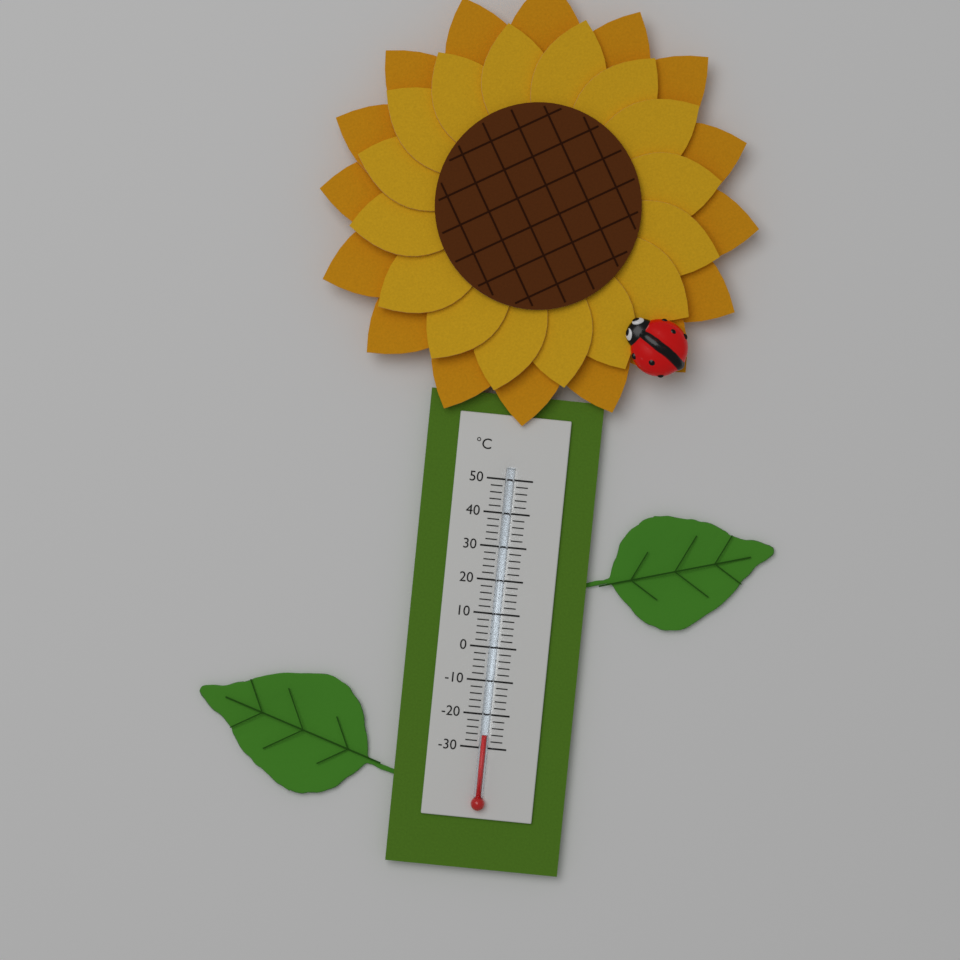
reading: -26 °C
